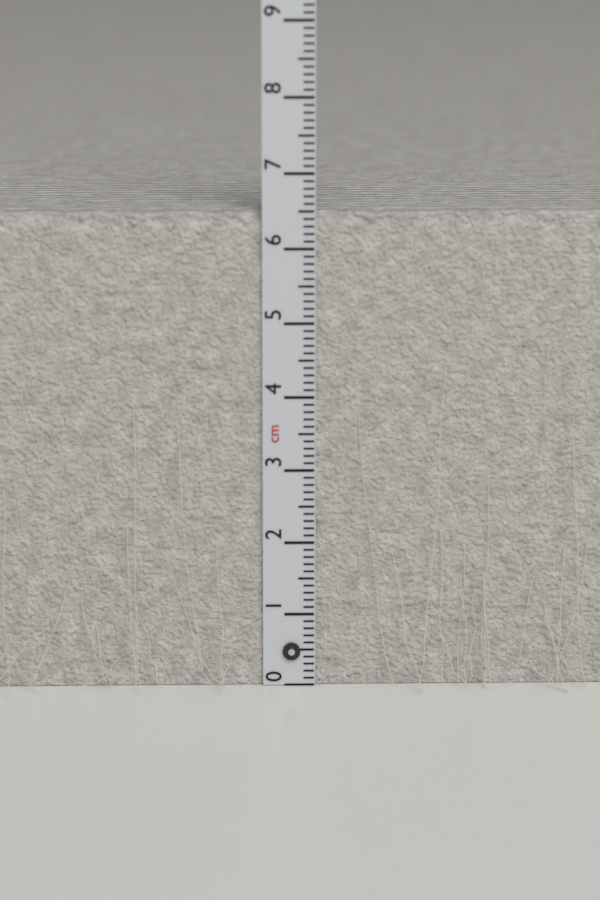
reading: 6.5 cm
